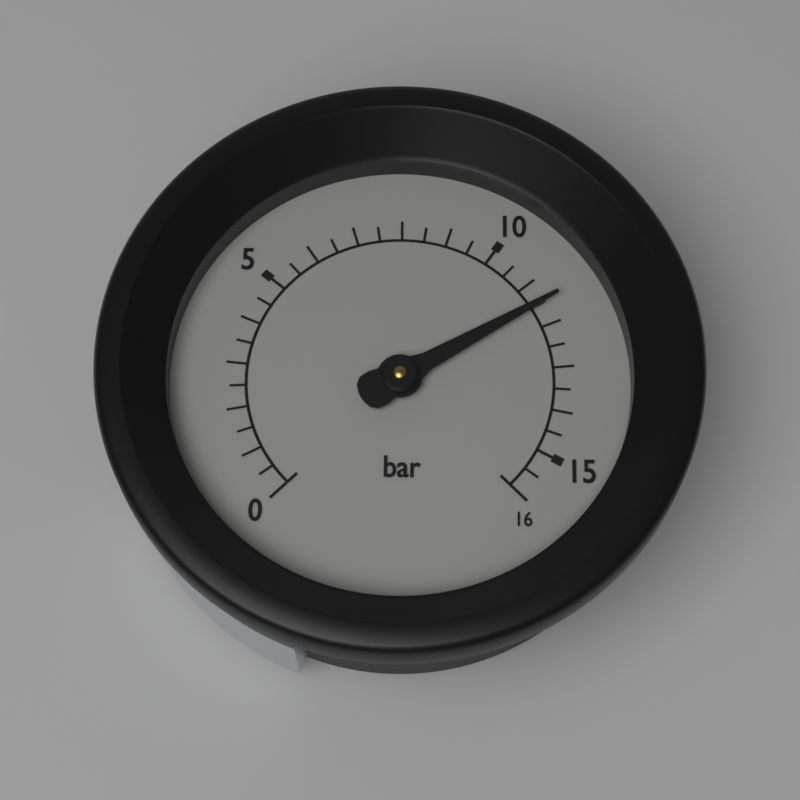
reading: 11.5 bar
